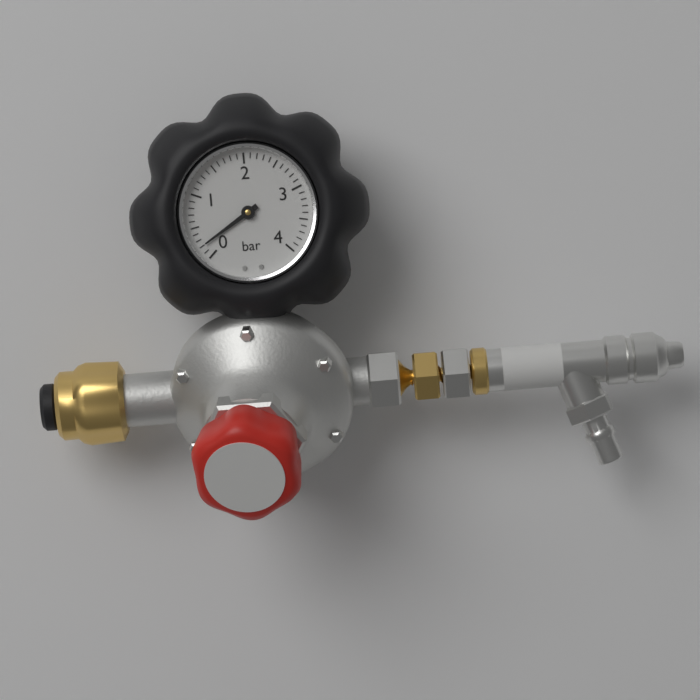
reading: 0.2 bar
